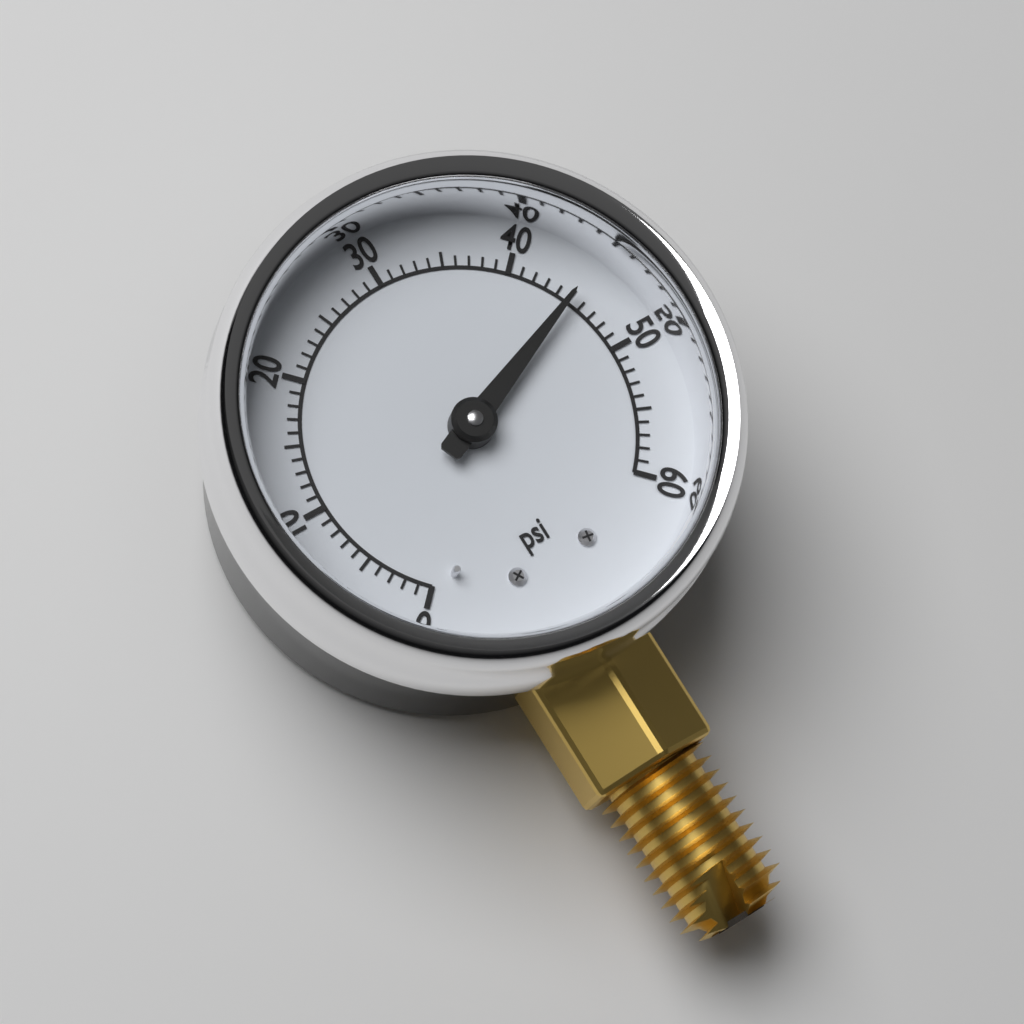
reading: 45 psi
